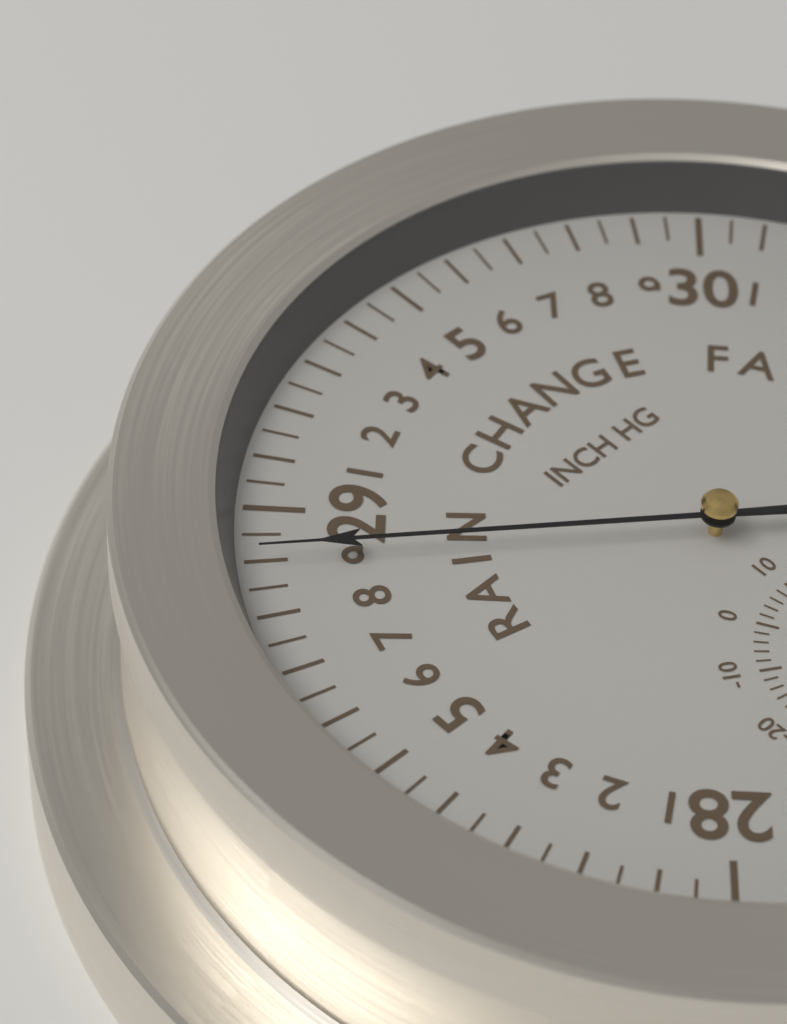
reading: 28.90 inHg
